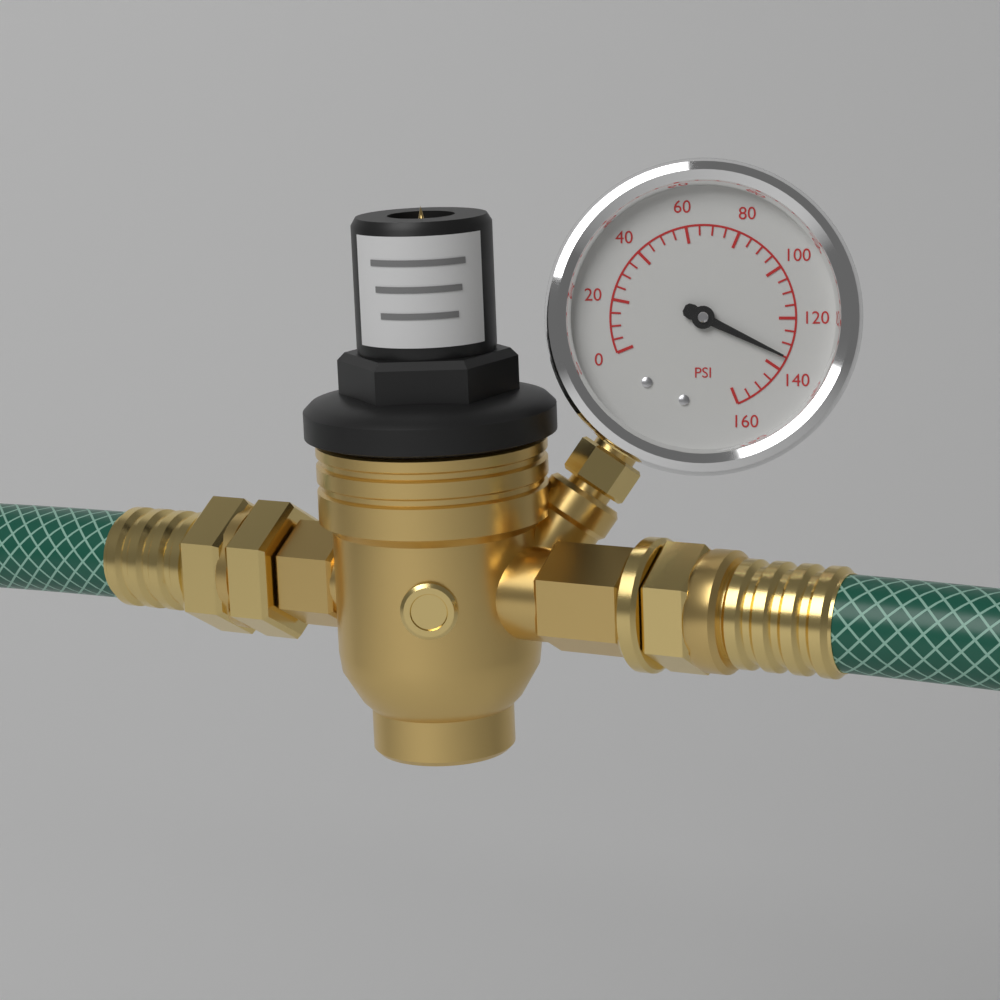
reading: 135 psi
